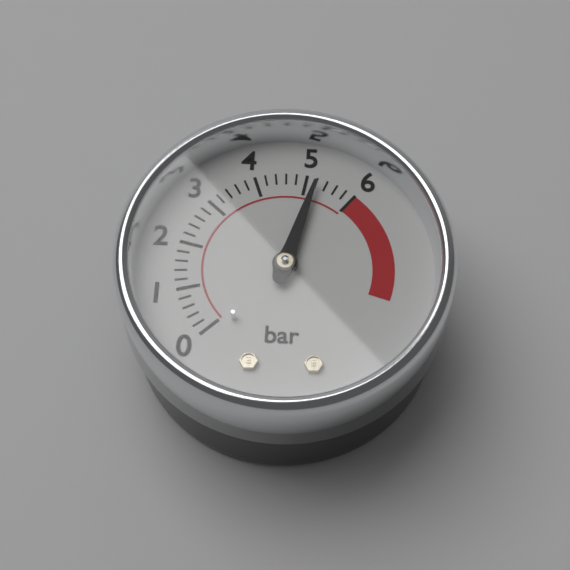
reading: 5.2 bar
